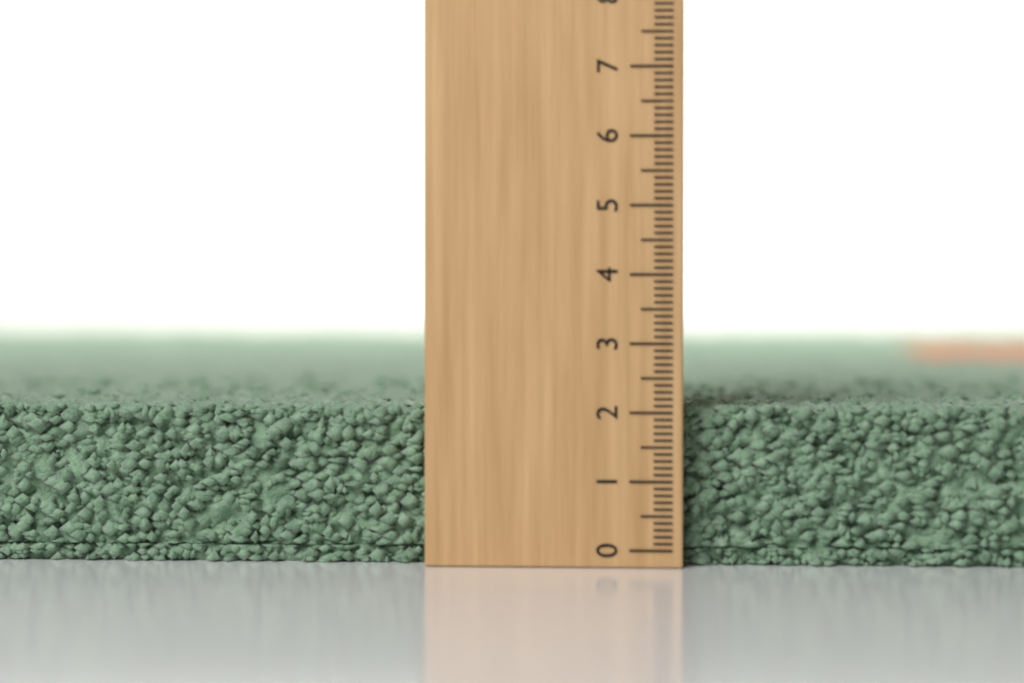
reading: 2.1 (no unit)
